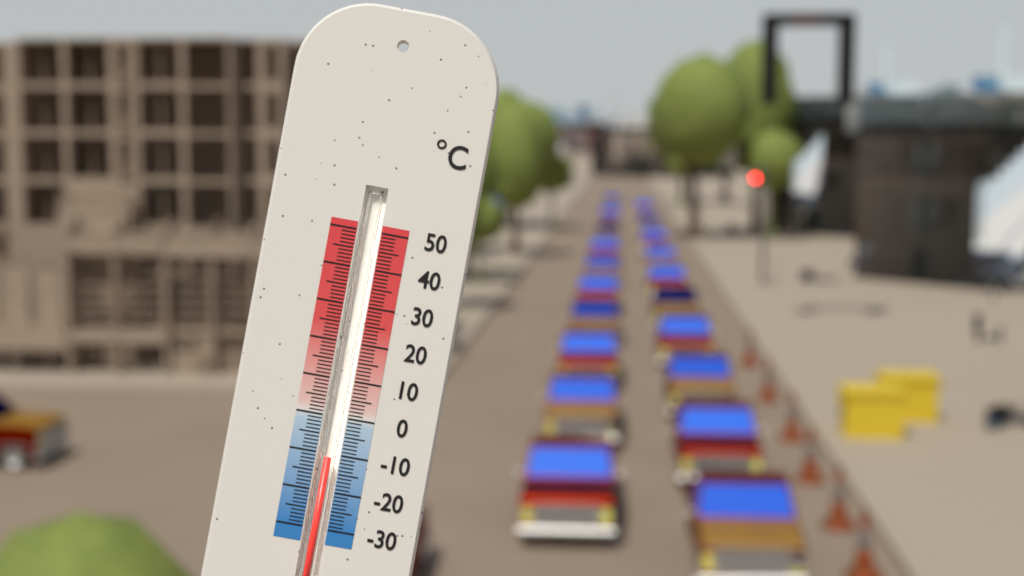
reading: -11 °C
